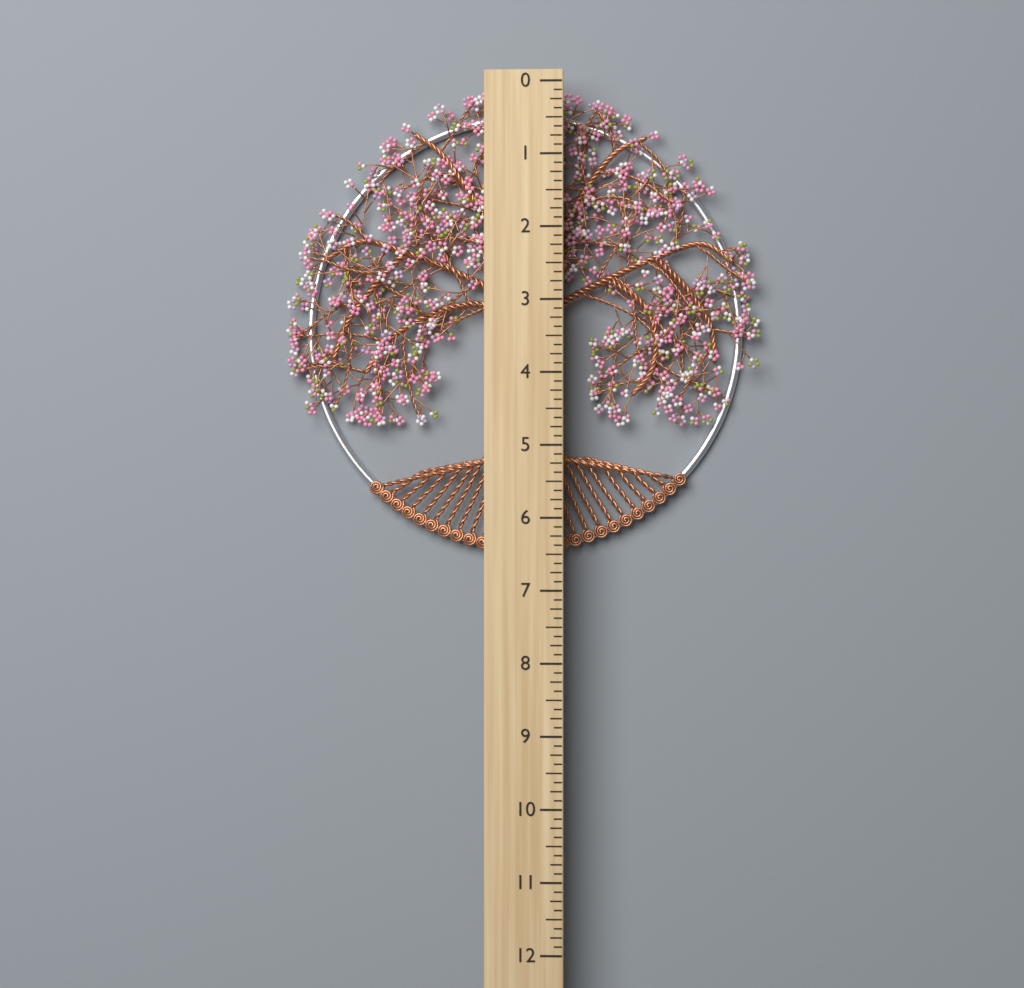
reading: 6.500 (no unit)
